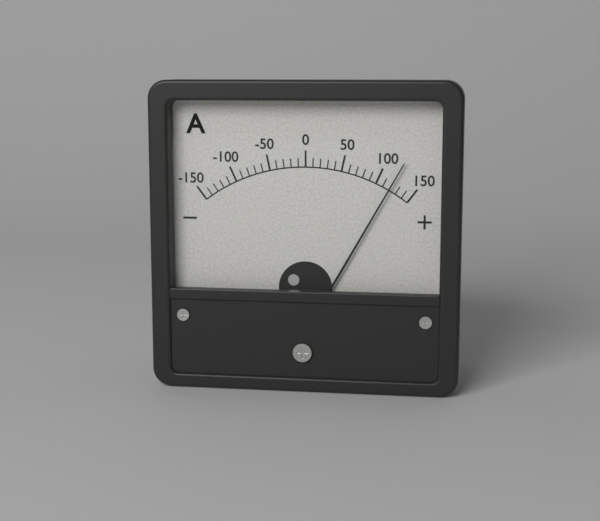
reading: 120 A
